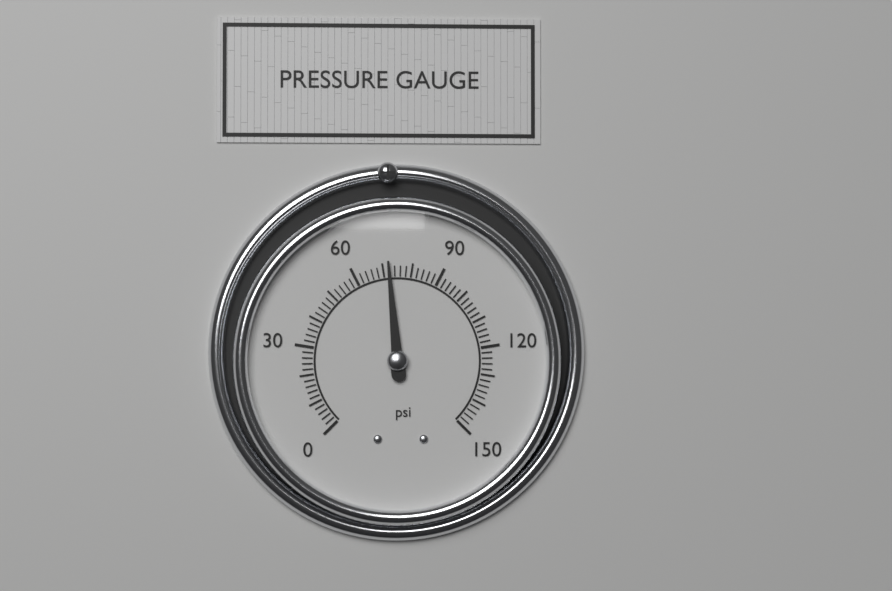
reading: 72 psi
